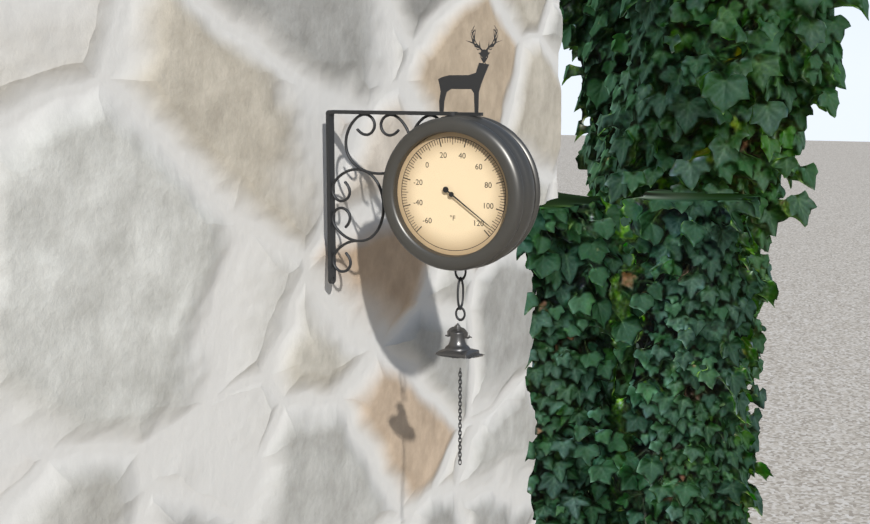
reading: 114 °F
